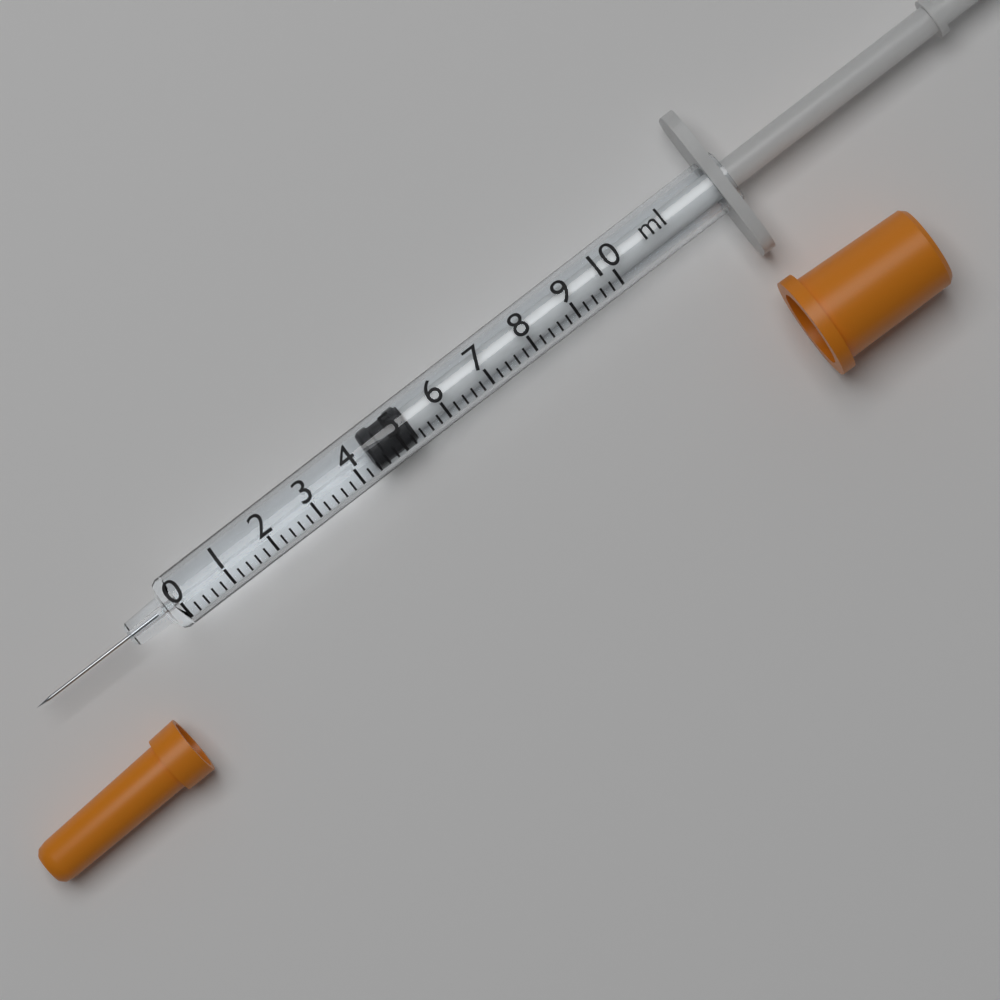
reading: 4.4 ml
